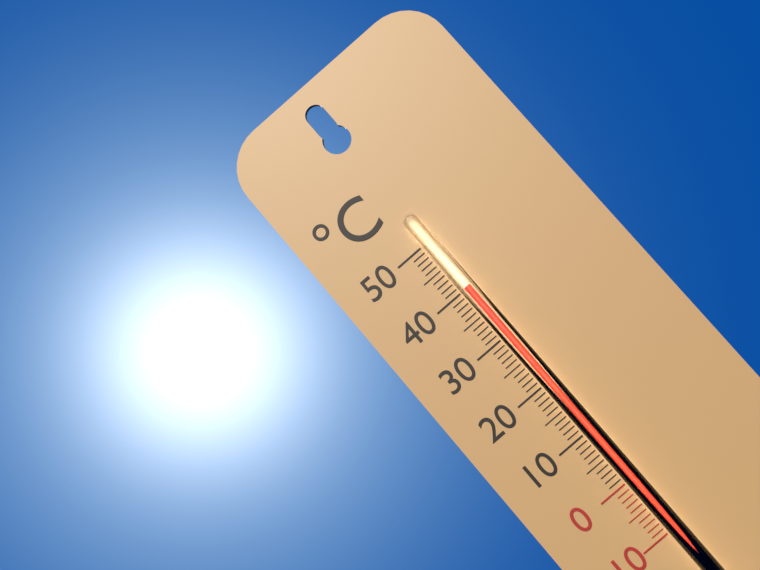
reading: 40 °C
